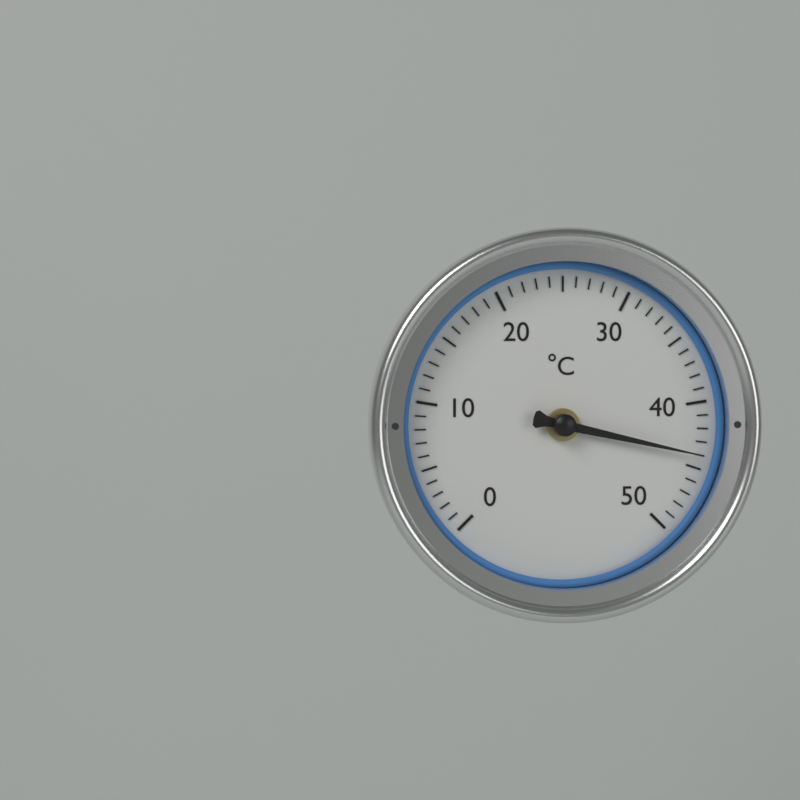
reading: 44 °C
